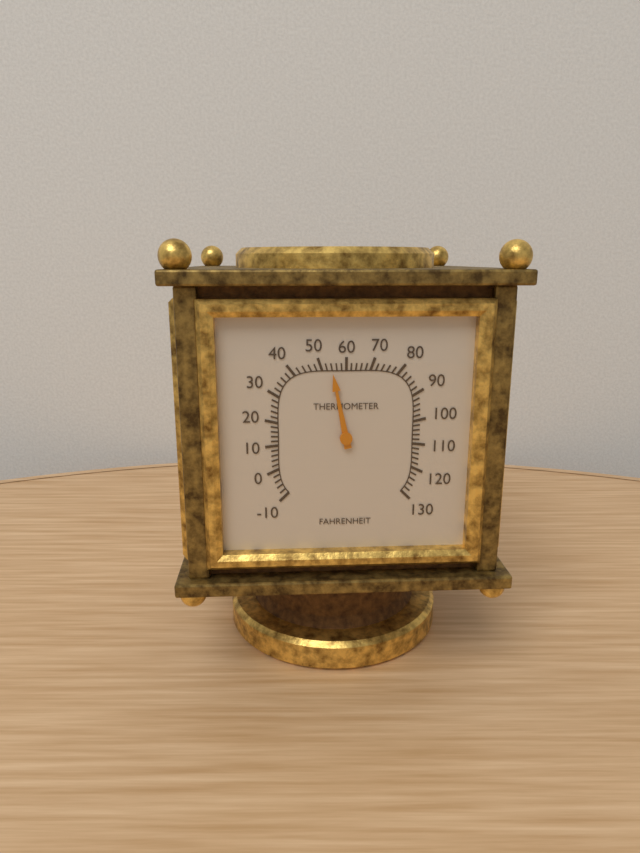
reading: 54 °F
